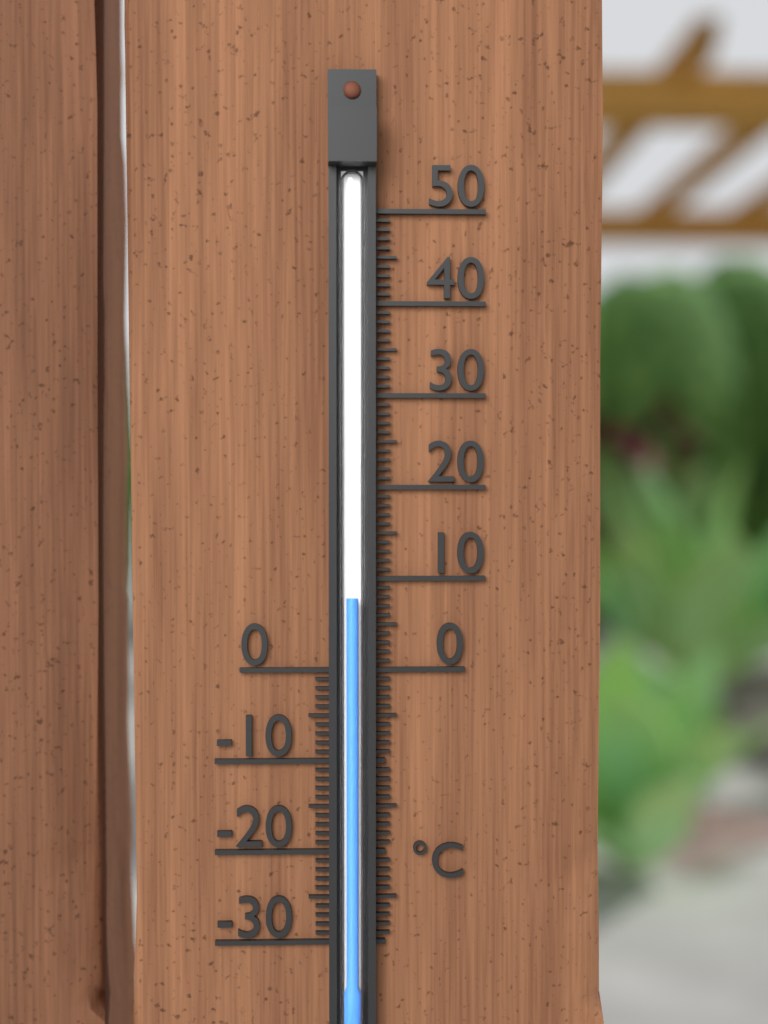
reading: 8 °C
